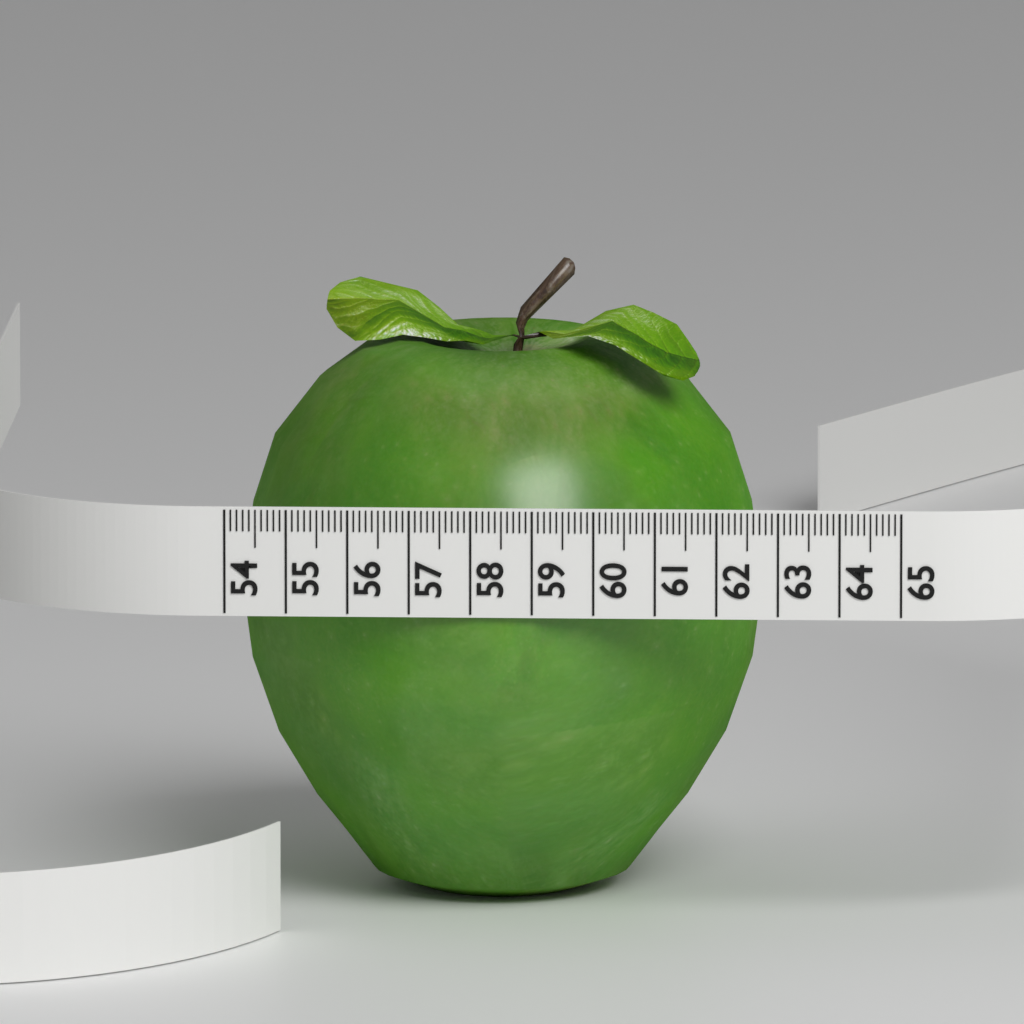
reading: 62.6 (no unit)
